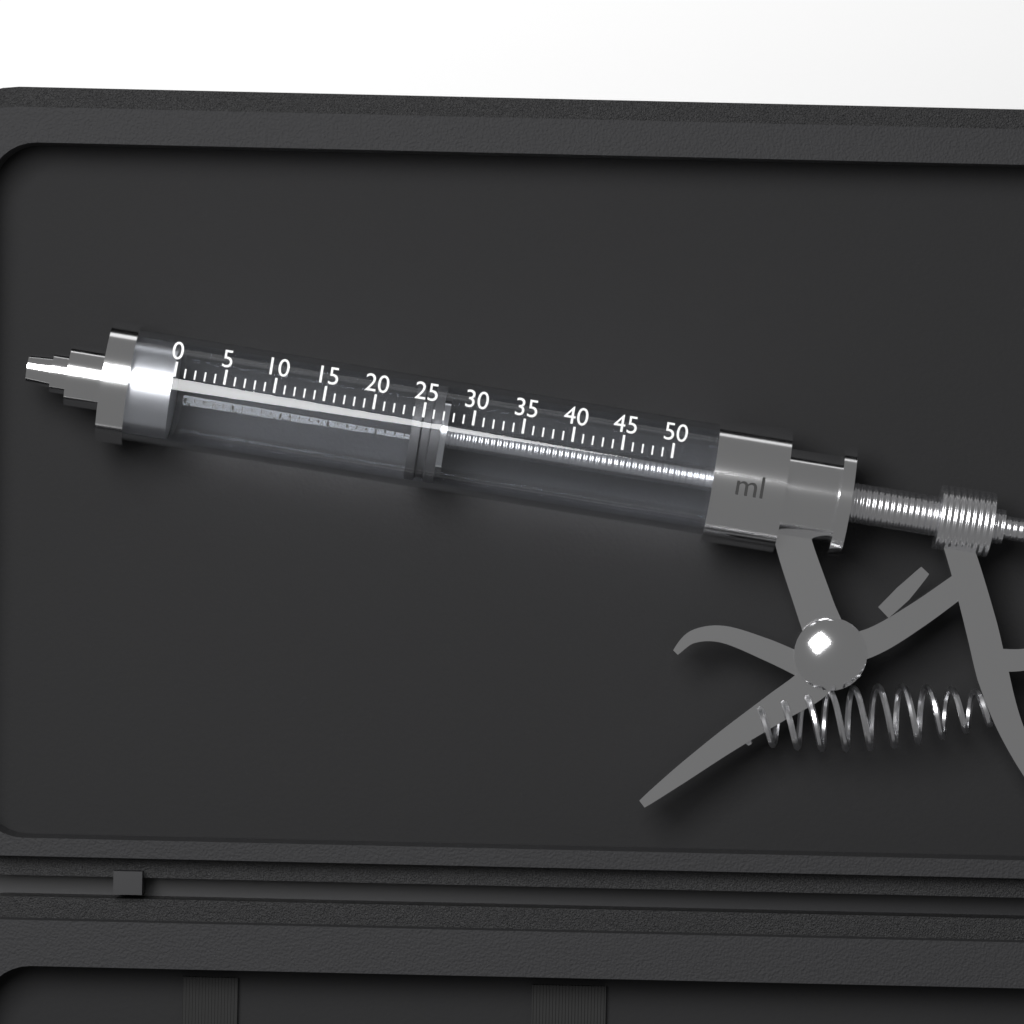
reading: 24 ml
